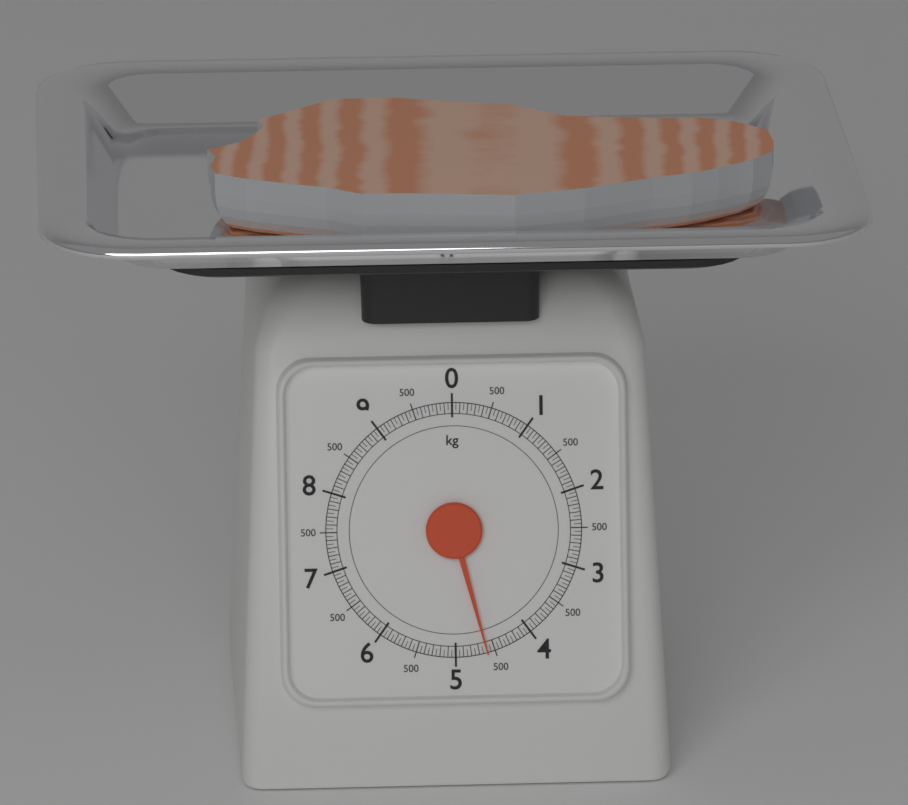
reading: 4.60 kg
